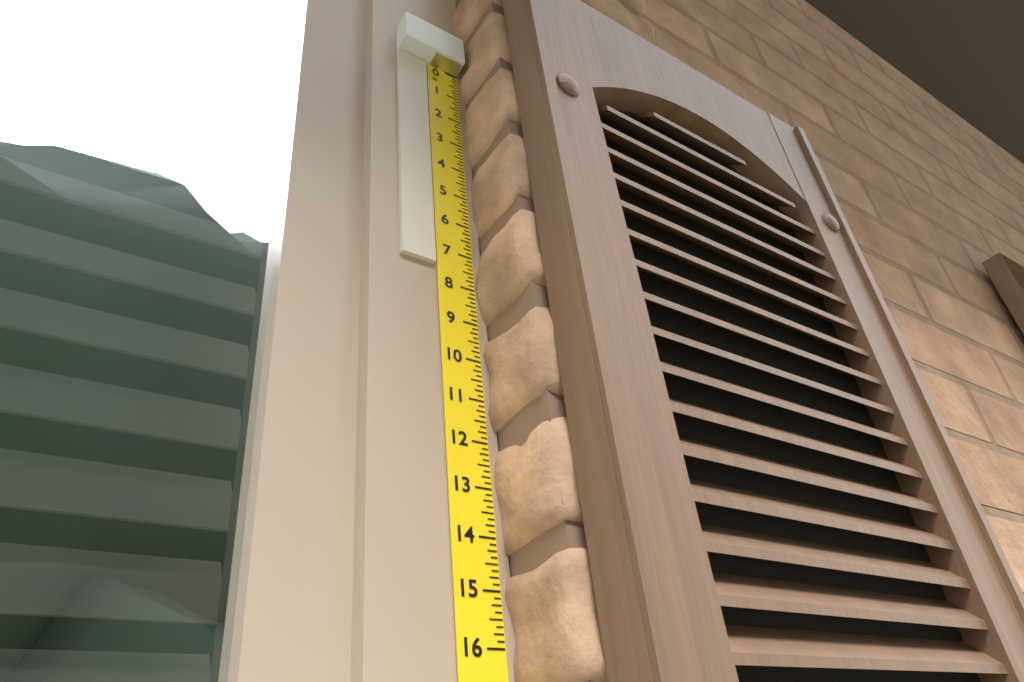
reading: 7.500 in
